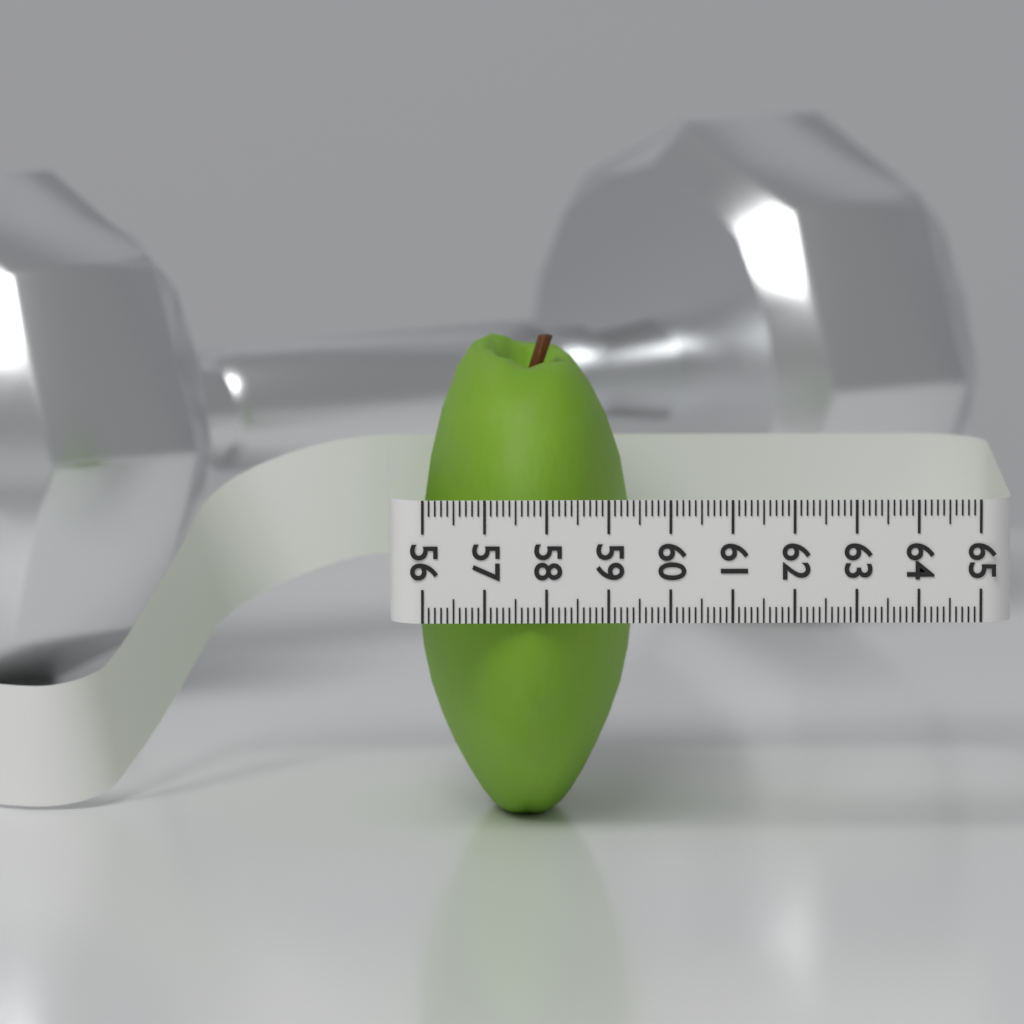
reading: 59.5 (no unit)
